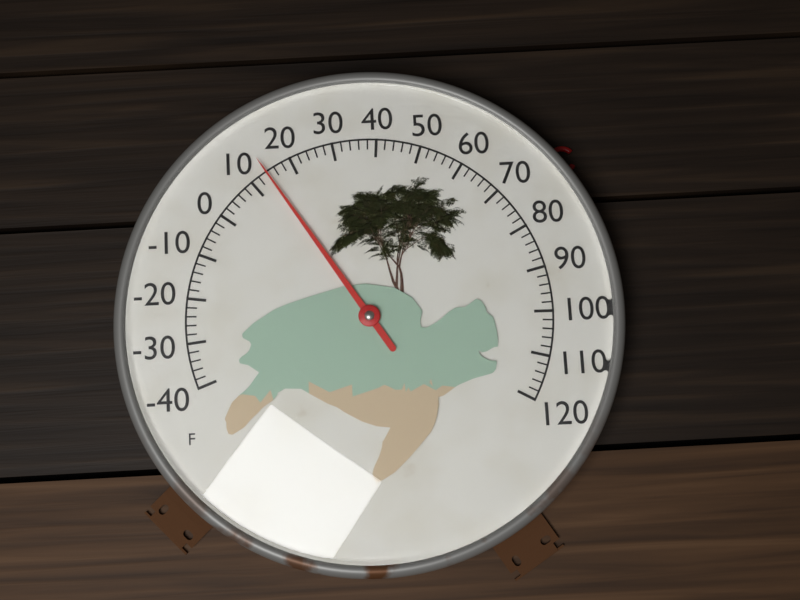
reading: 14 °F
